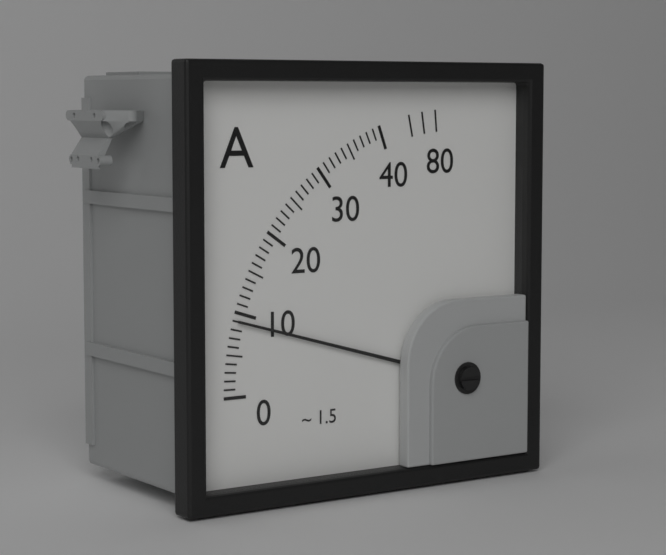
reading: 9 A
